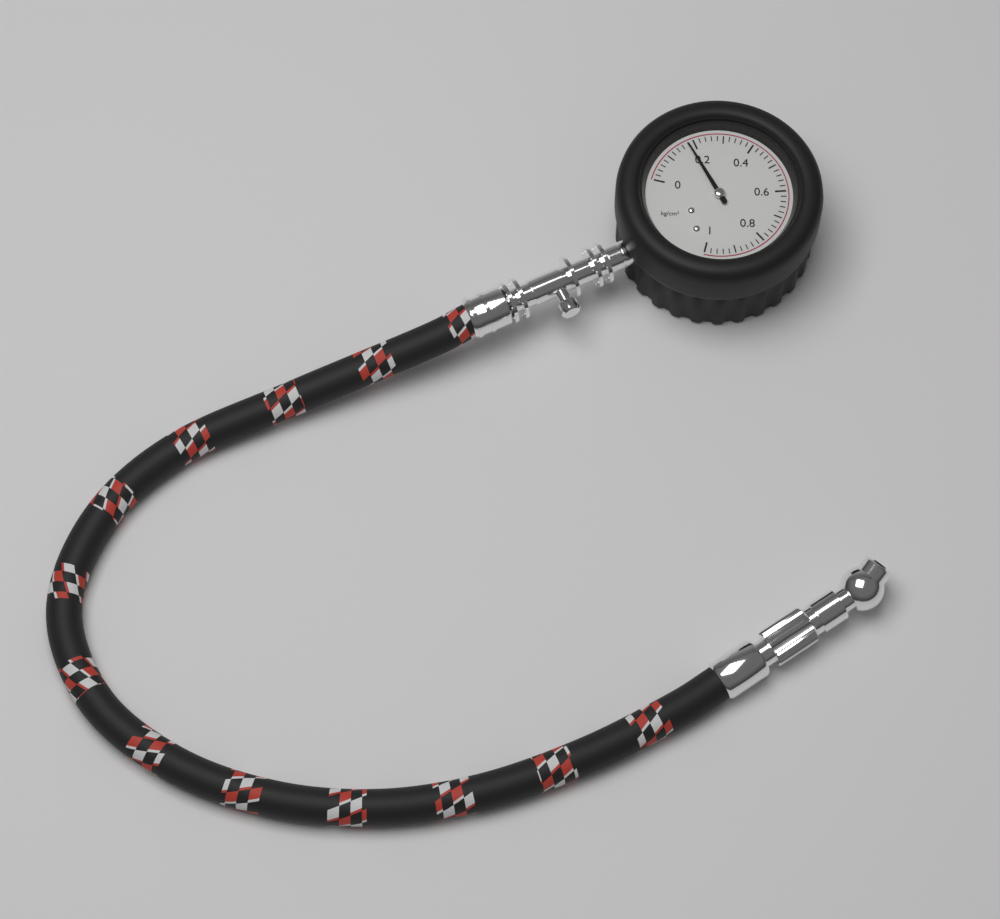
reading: 0.18 kg/cm²
